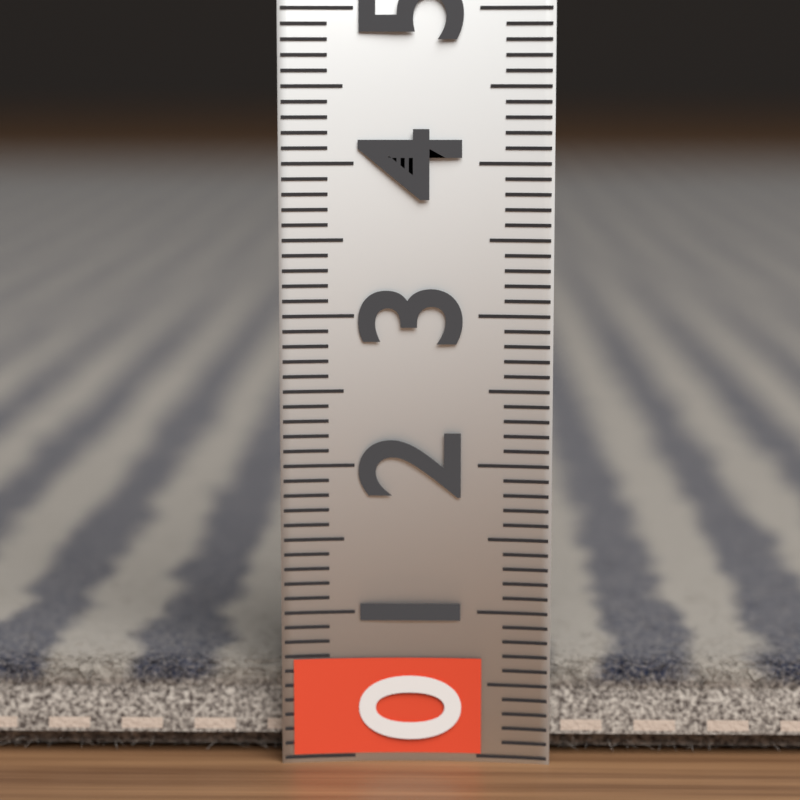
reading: 0.6 (no unit)
